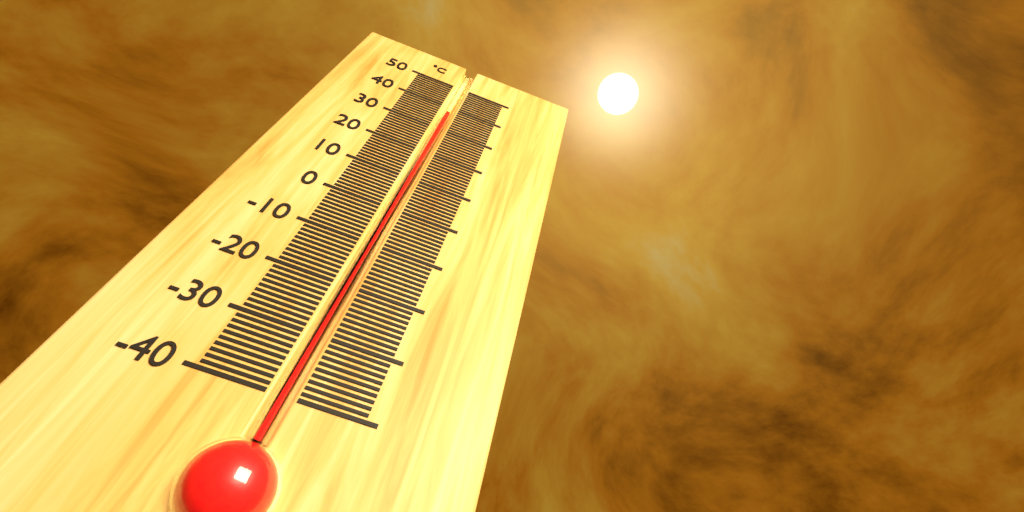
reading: 38 °C
